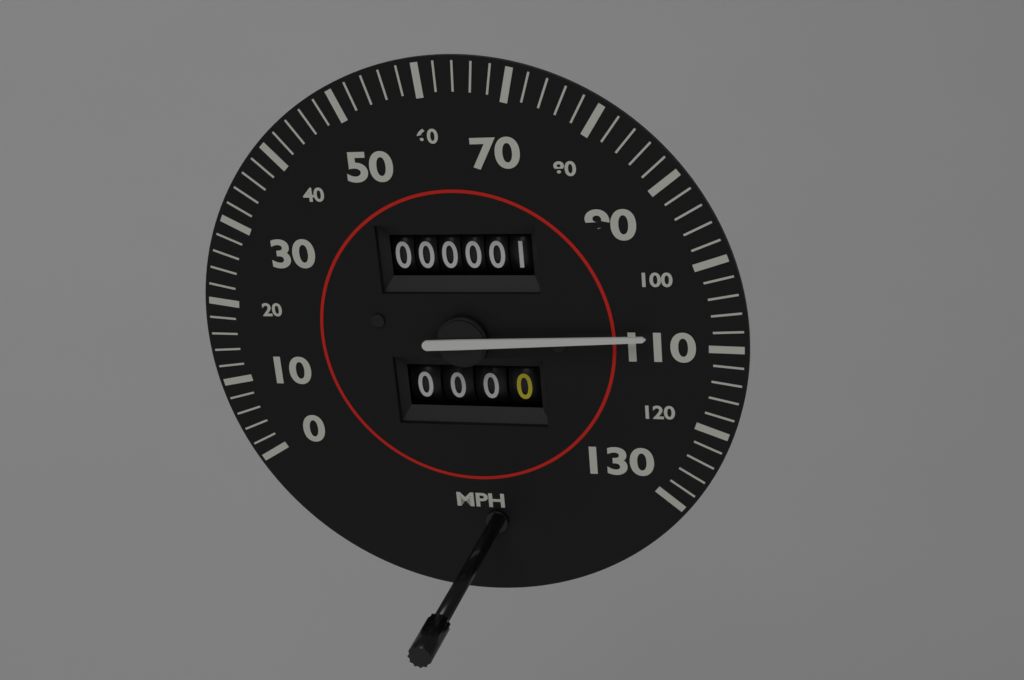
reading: 108 mph
